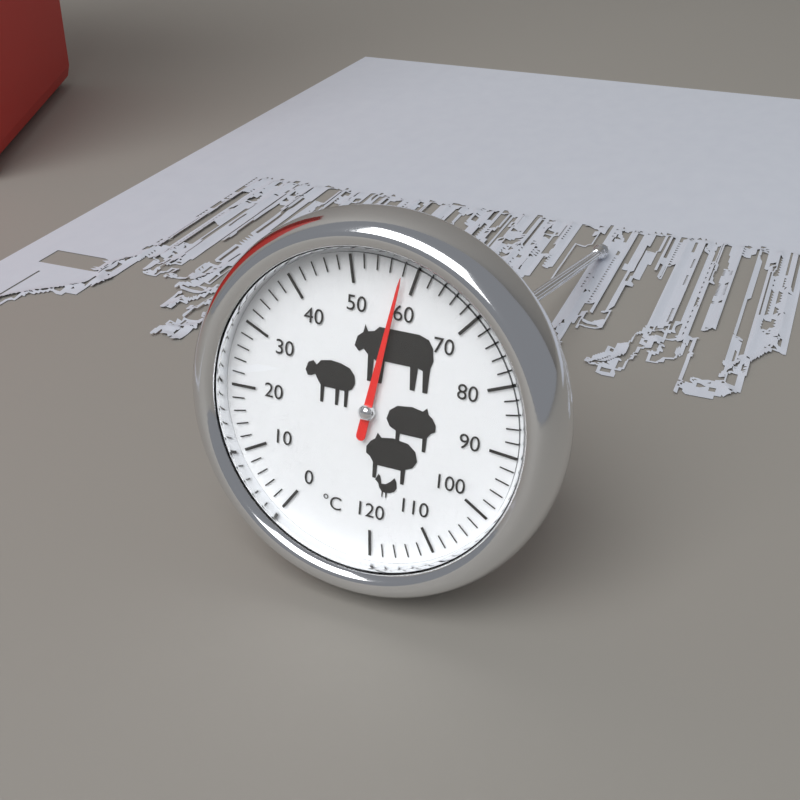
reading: 58 °C
